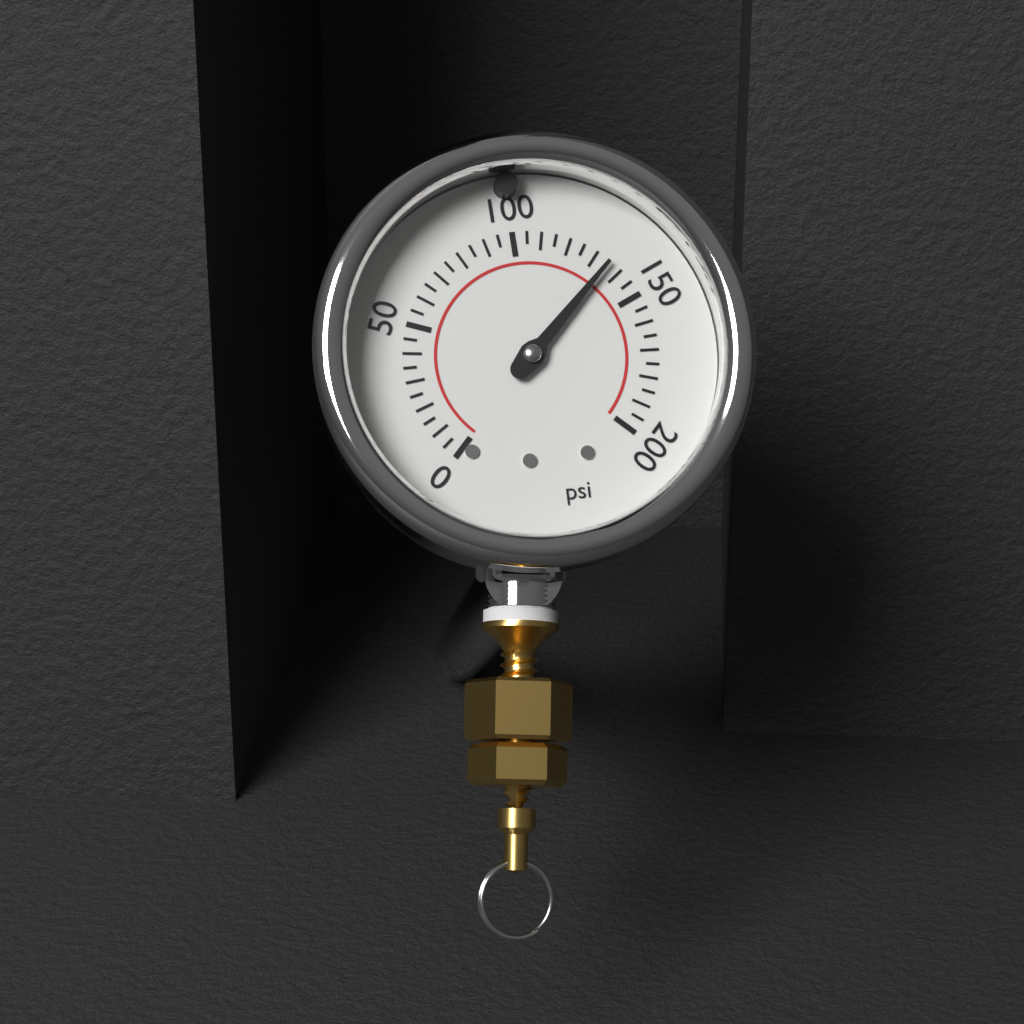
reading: 135 psi
